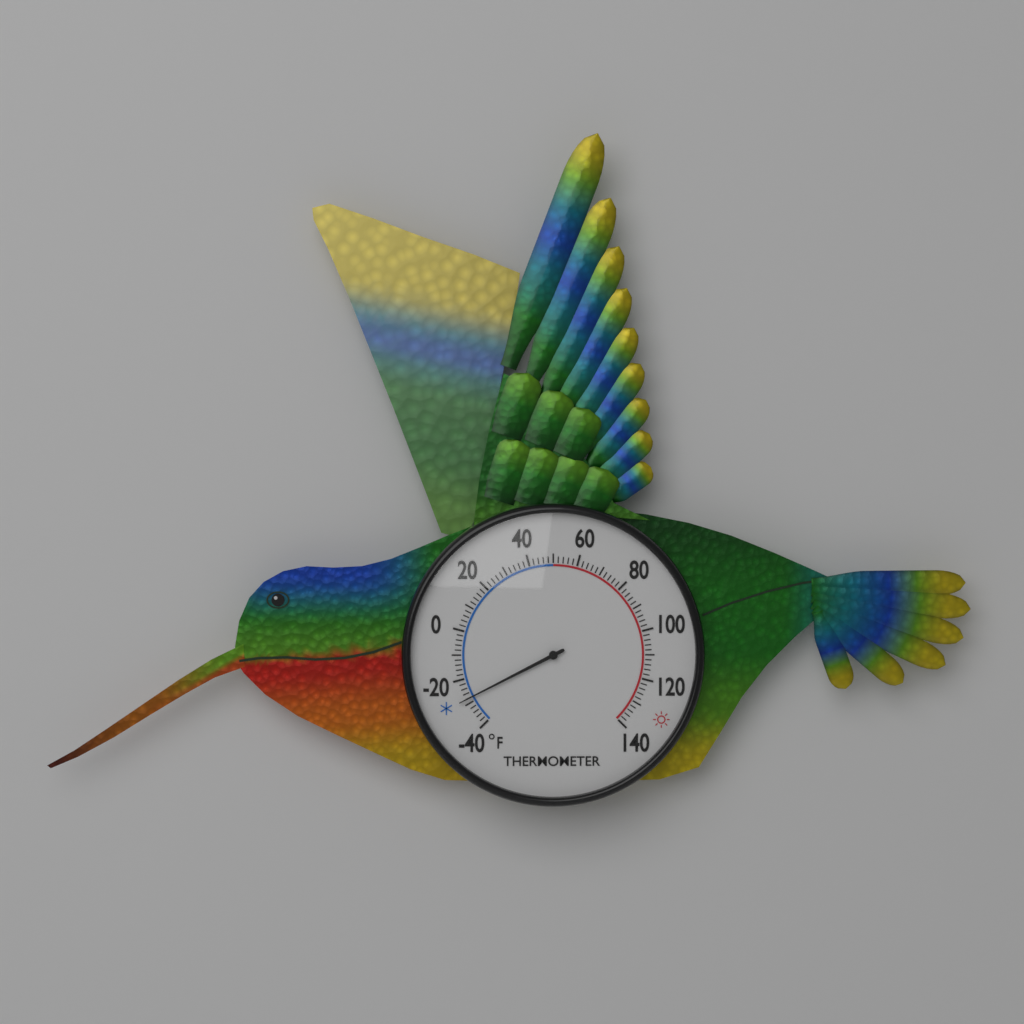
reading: -28 °F
